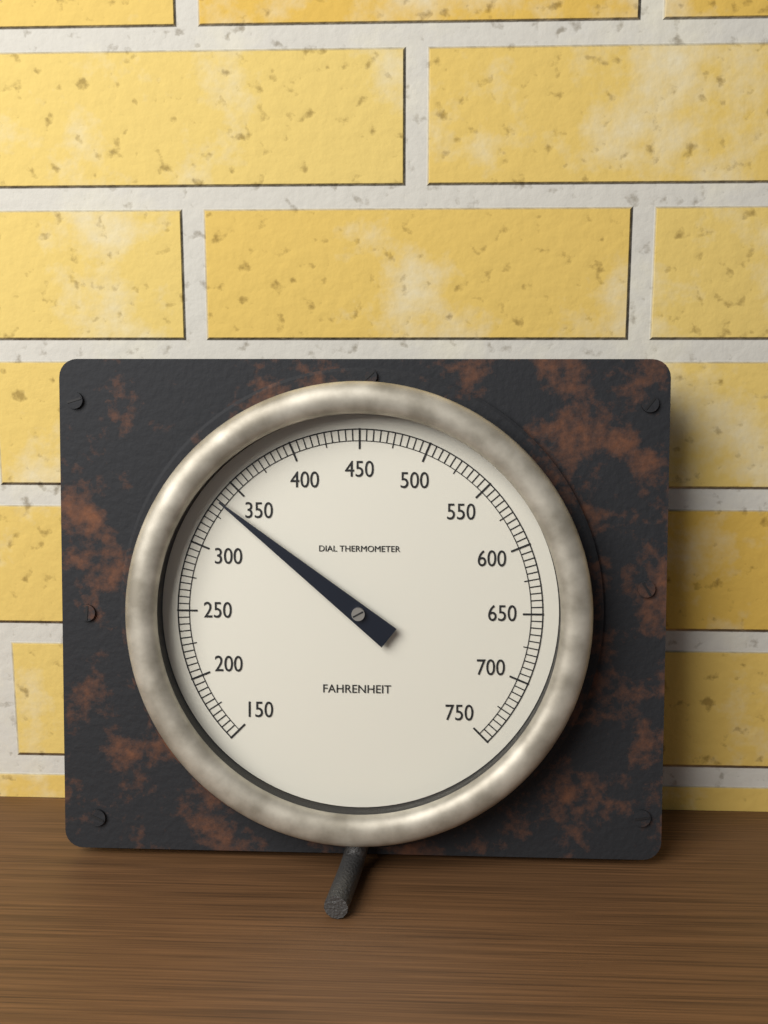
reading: 335 °F
